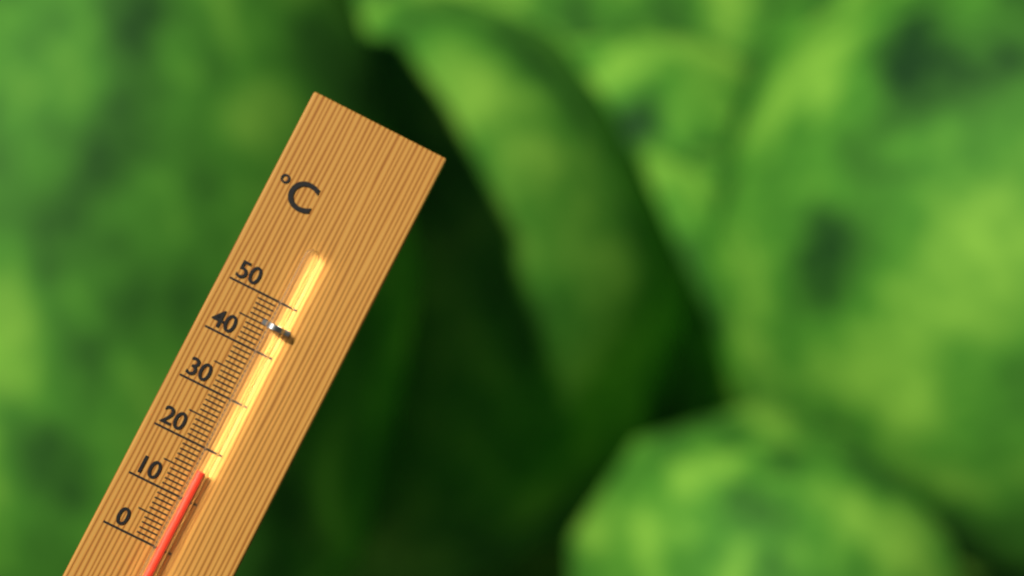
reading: 16 °C
